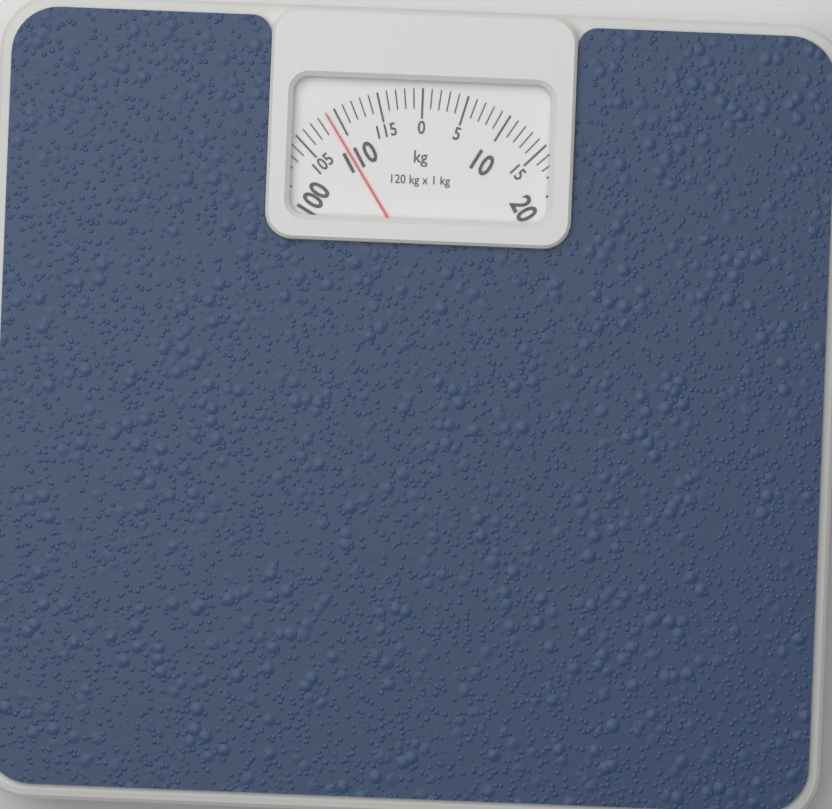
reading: 109 kg
